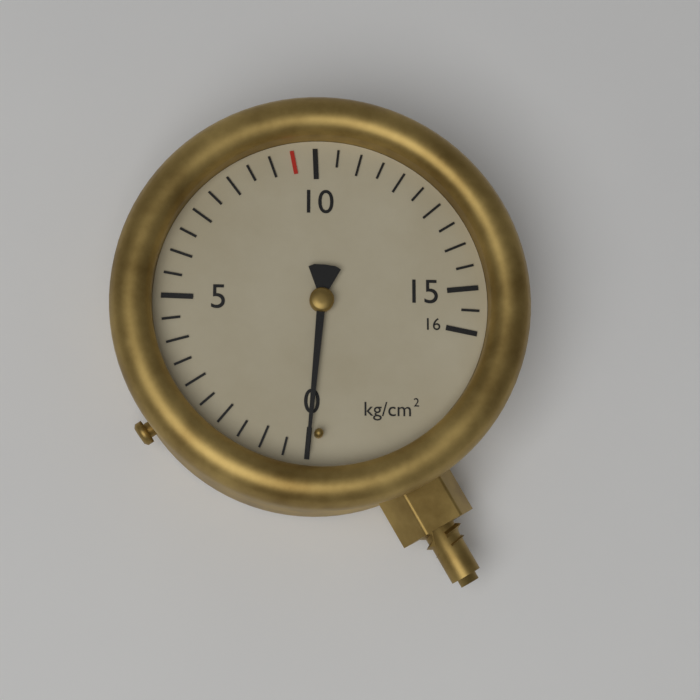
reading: 0.0 kg/cm²
